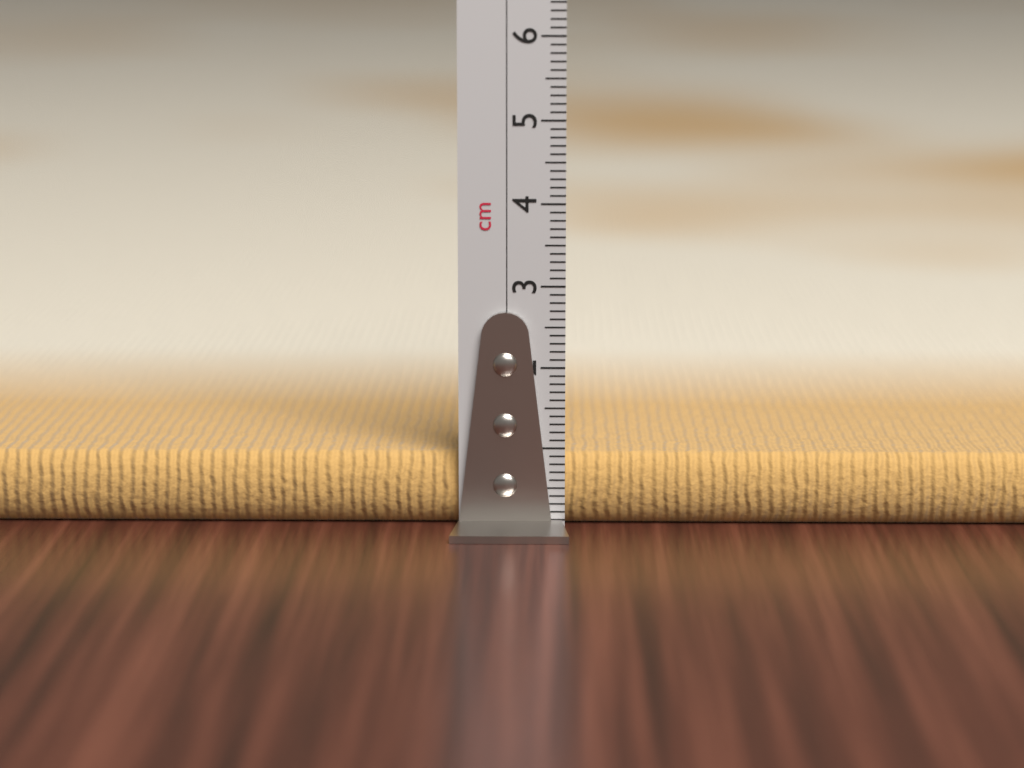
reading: 0.9 cm
